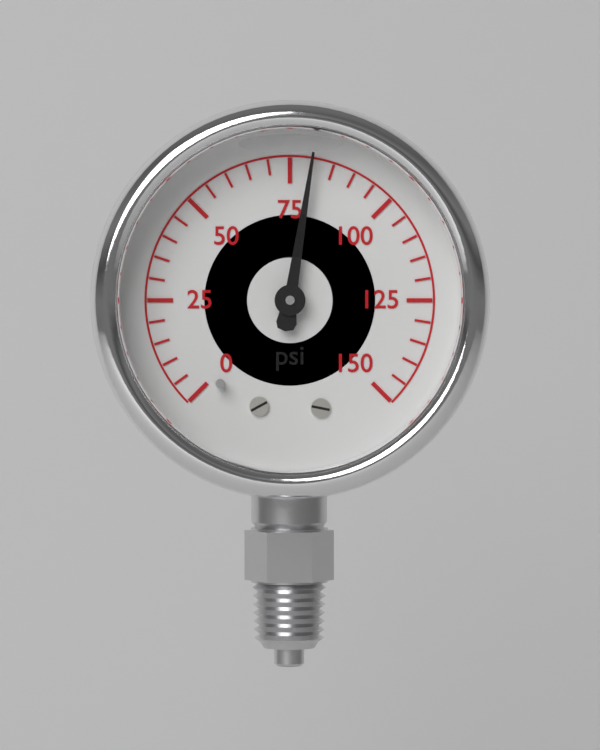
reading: 80 psi
